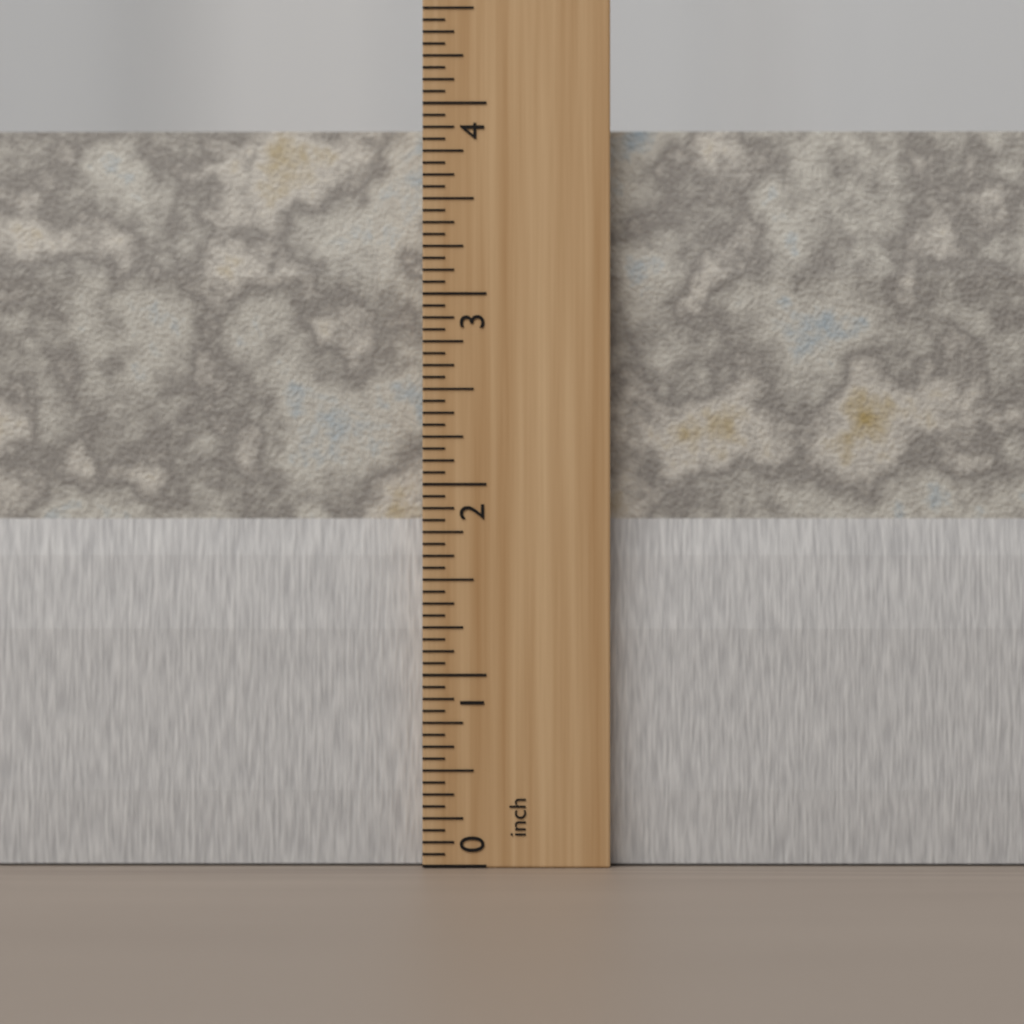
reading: 3.8750 inch
